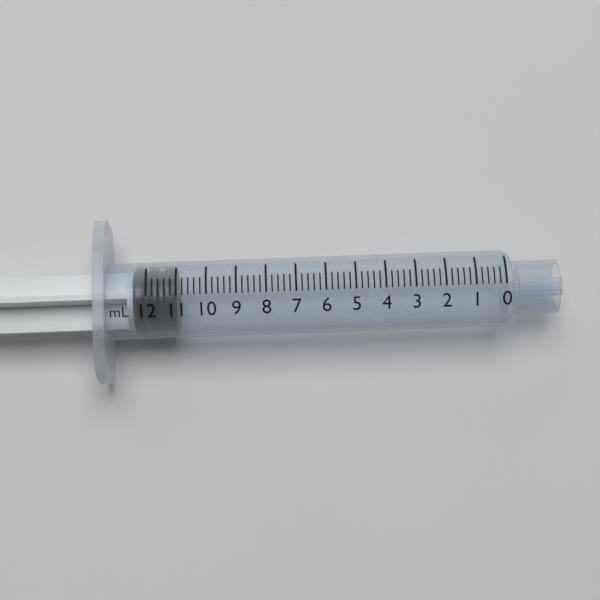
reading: 11.0 mL
